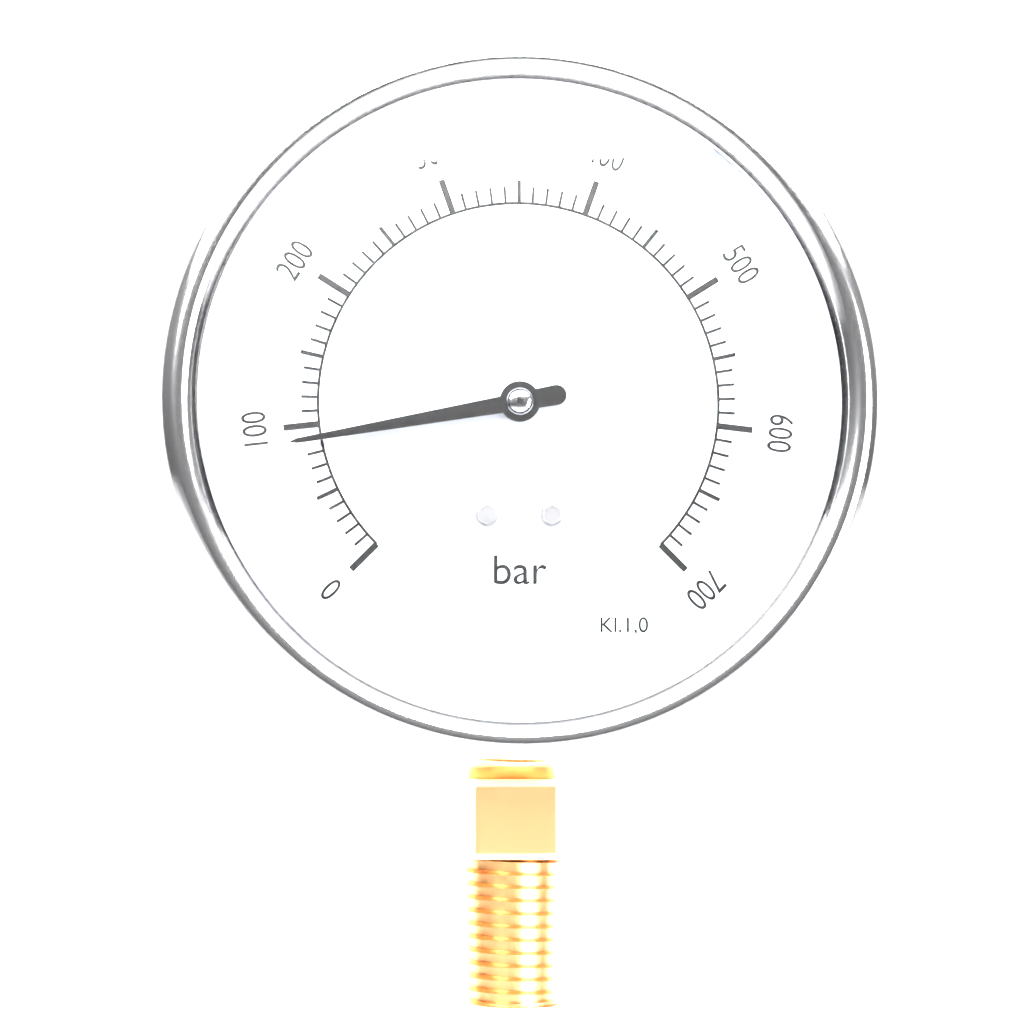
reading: 90 bar
